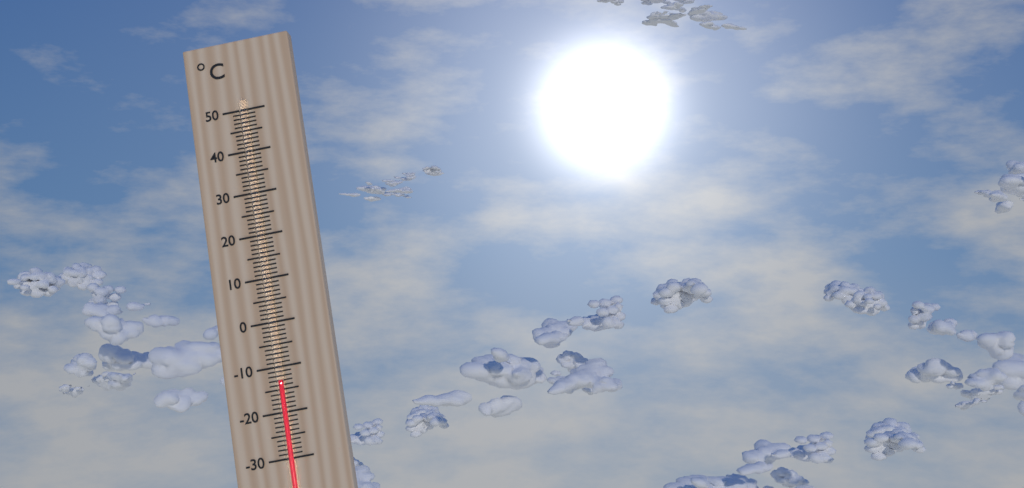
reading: -13 °C
